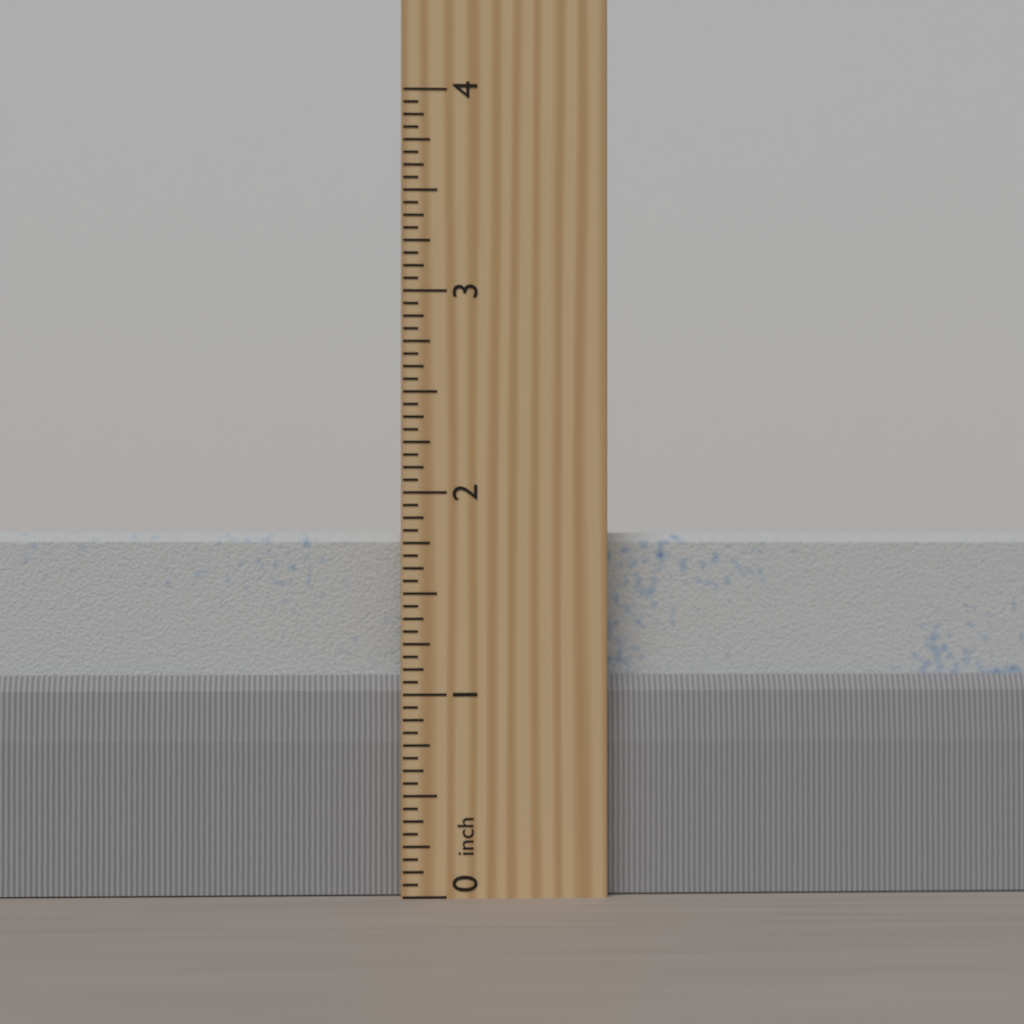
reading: 1.8125 inch
